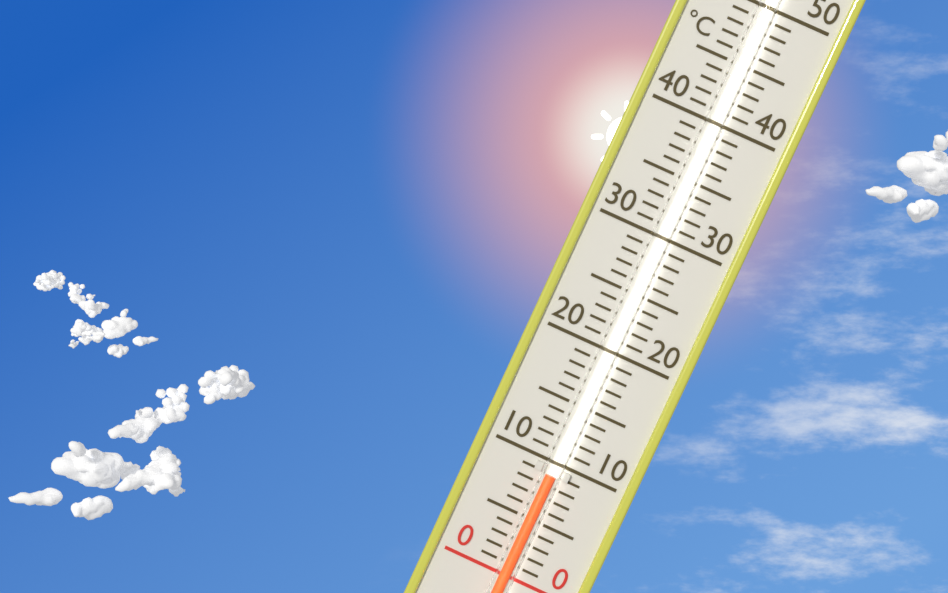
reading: 9 °C
